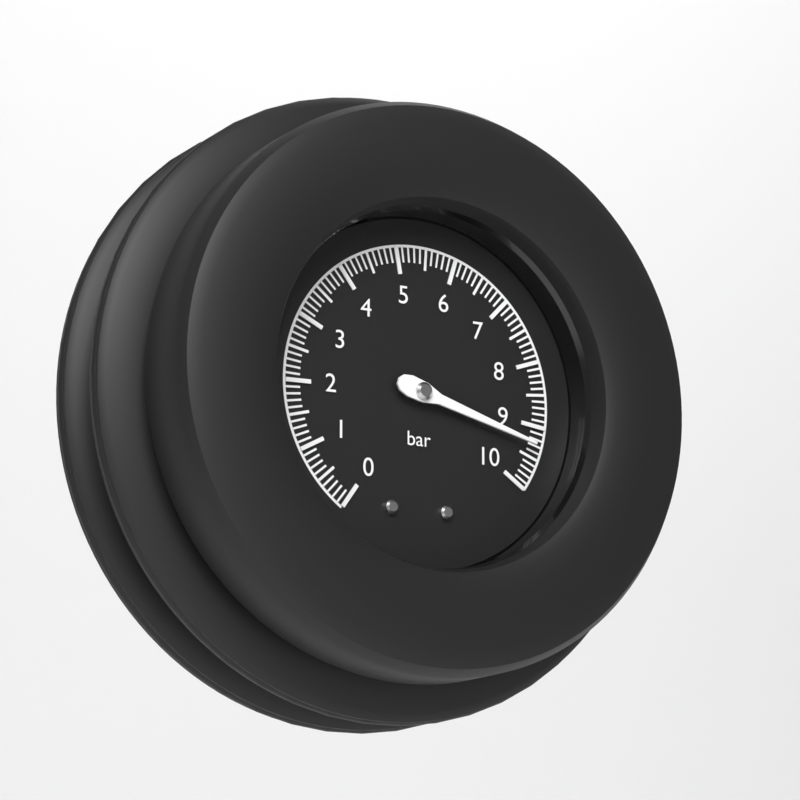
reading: 9.3 bar
